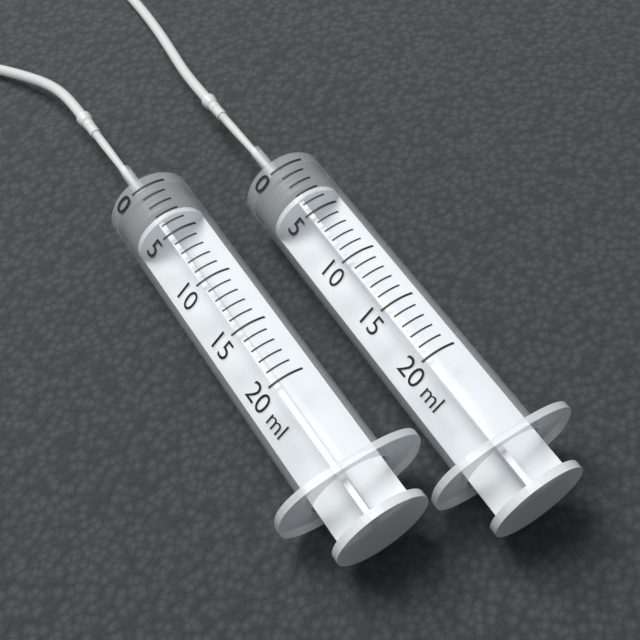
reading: 0 ml
